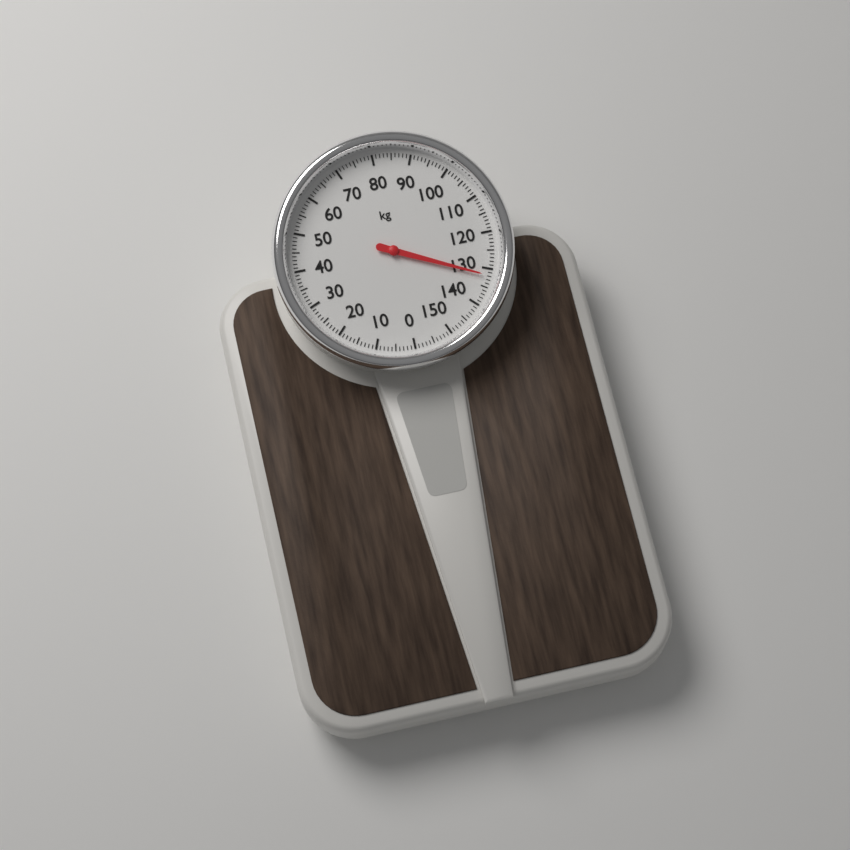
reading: 132 kg
